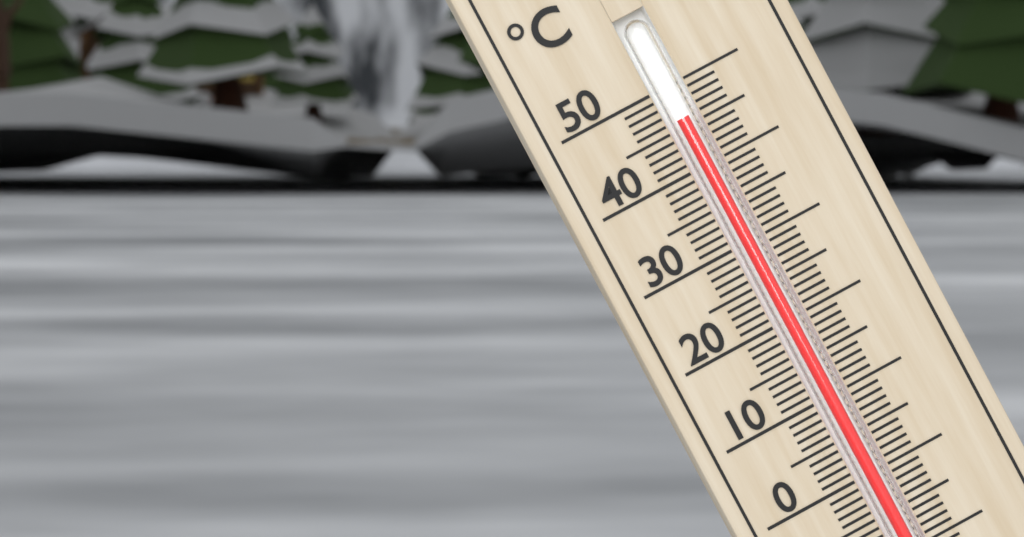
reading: 46 °C
